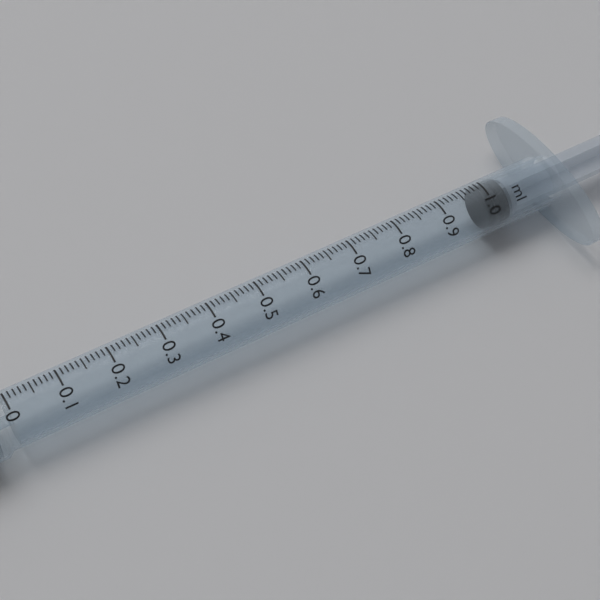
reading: 0.99 ml
